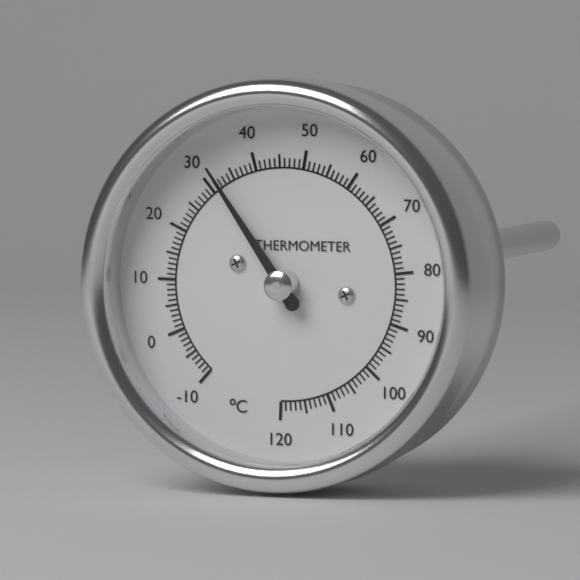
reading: 32 °C
